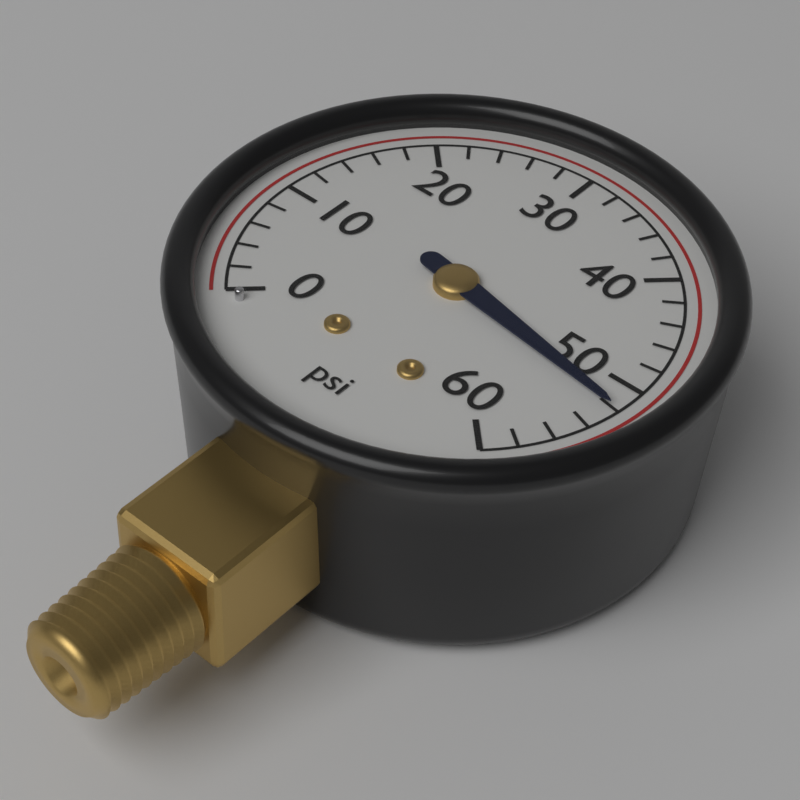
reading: 52 psi
